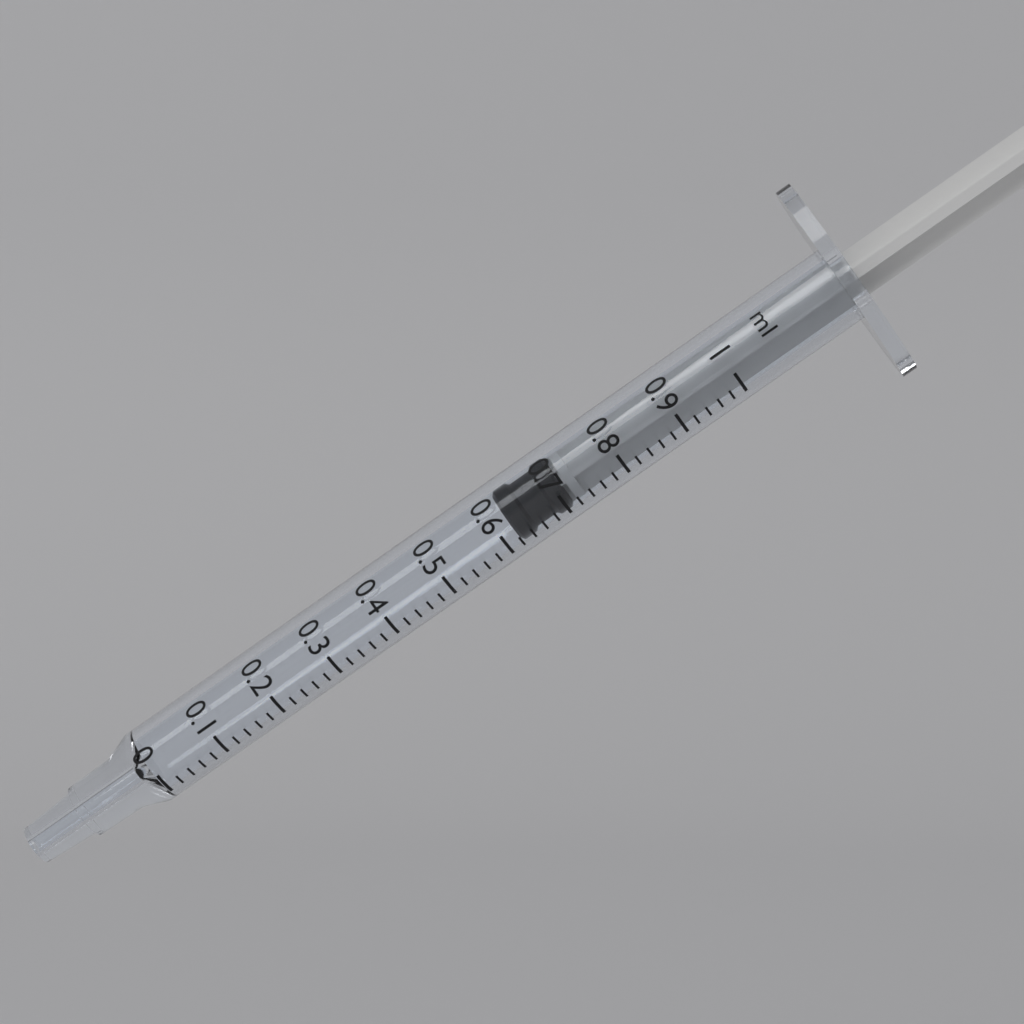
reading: 0.62 ml
